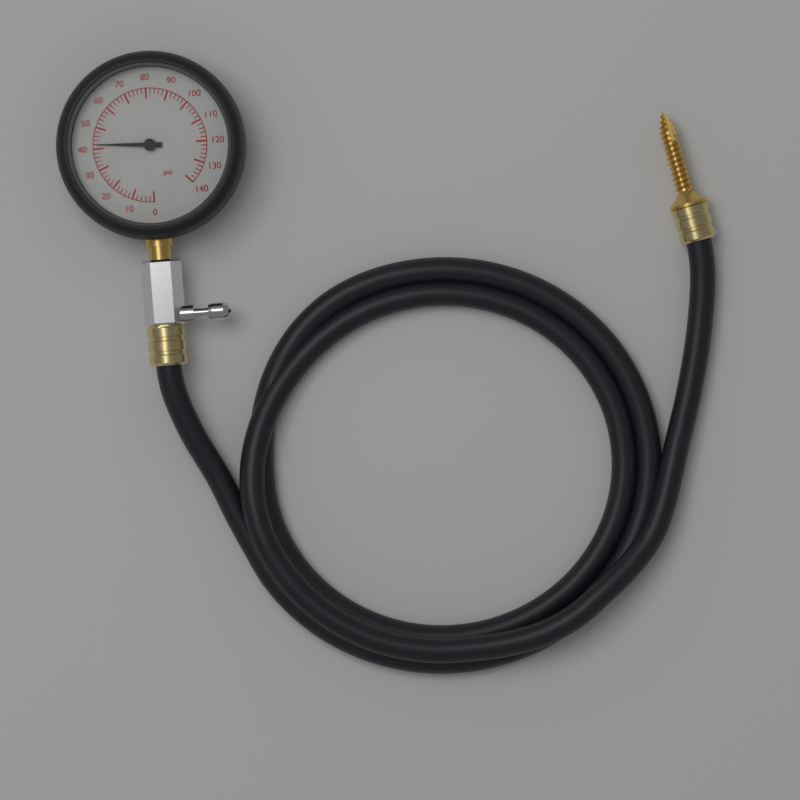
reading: 42 psi
